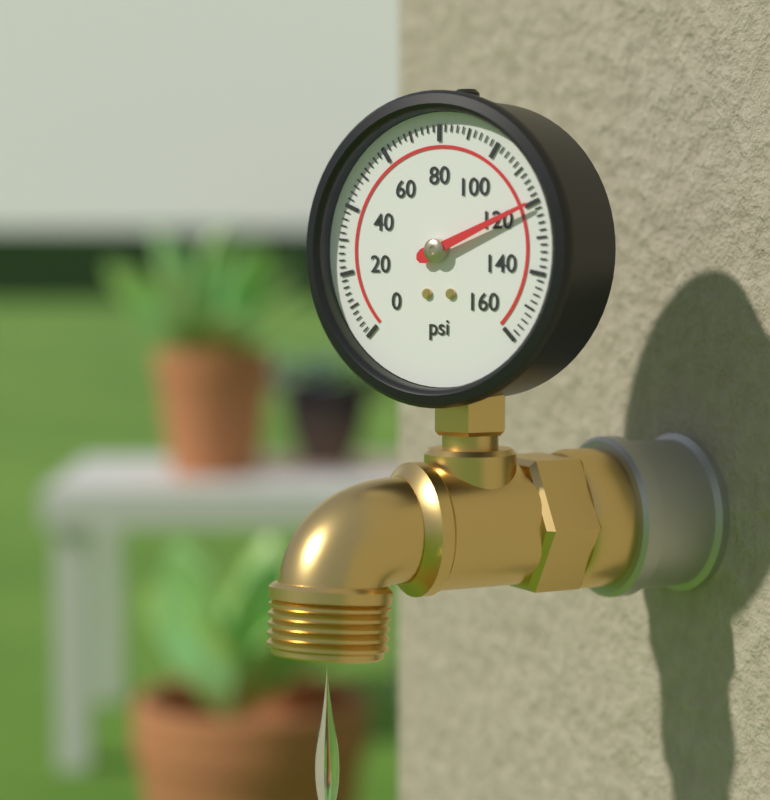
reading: 120 psi
